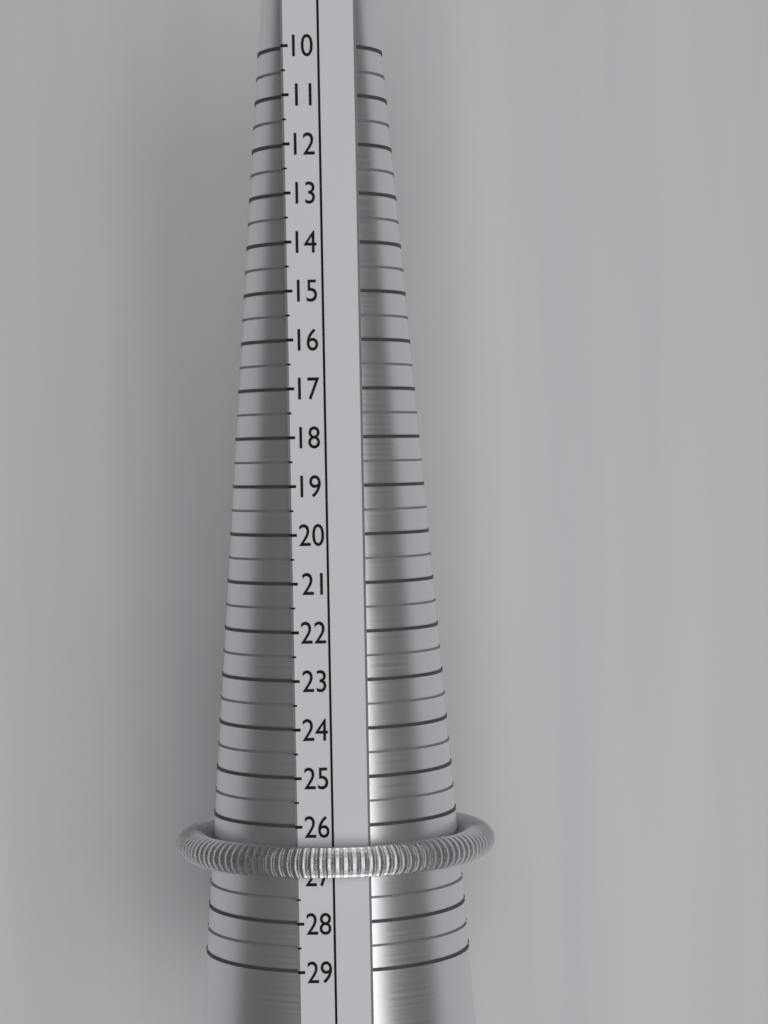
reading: 27.0 (no unit)
